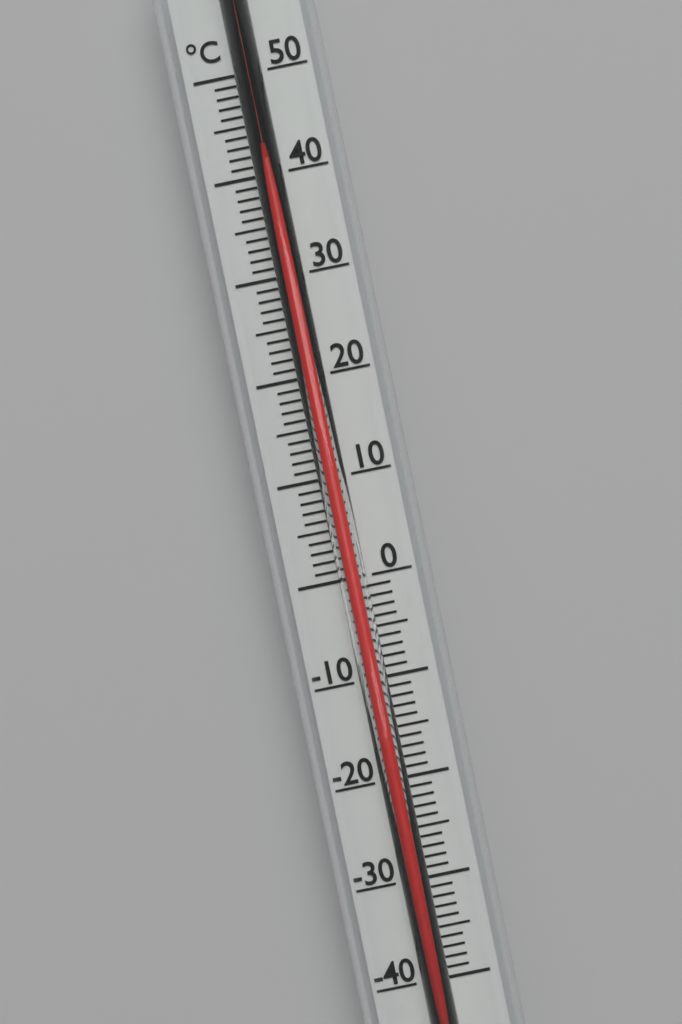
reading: 41 °C
